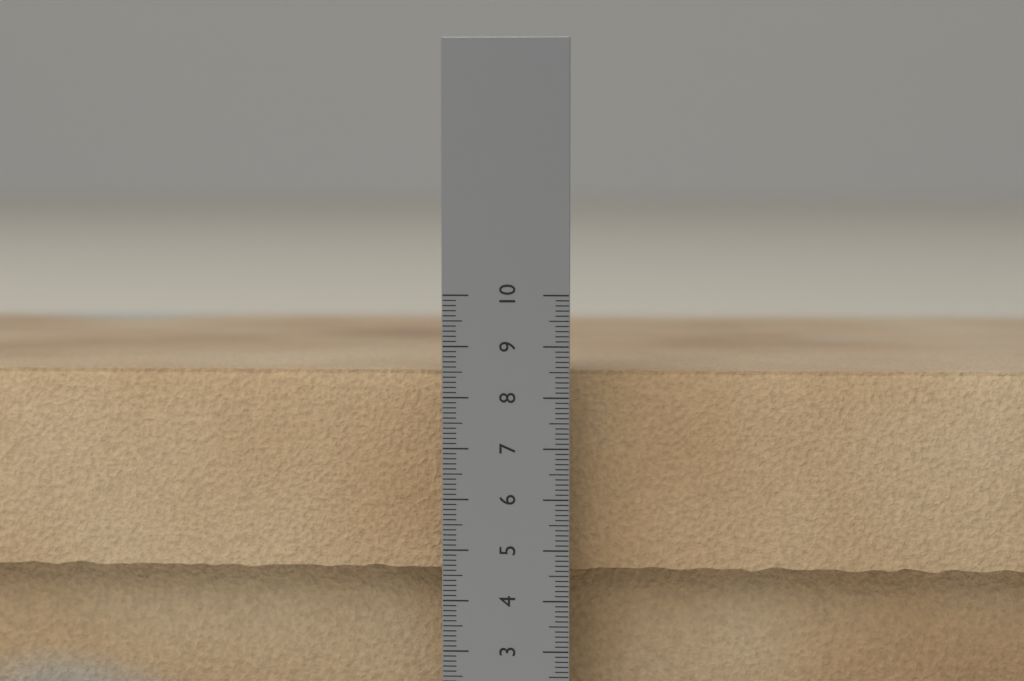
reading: 8.5 cm
